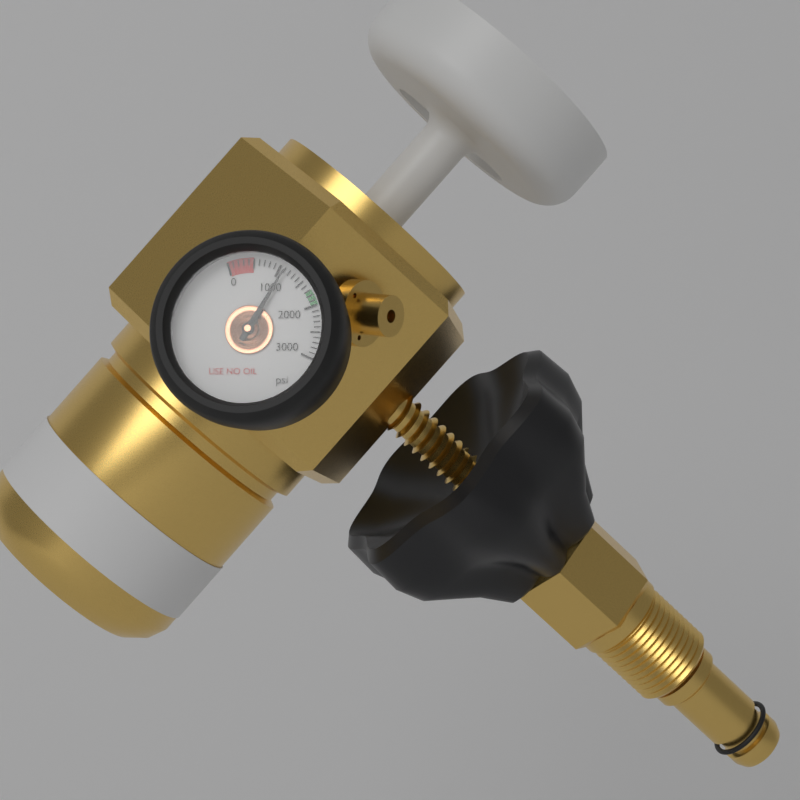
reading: 1100 psi
